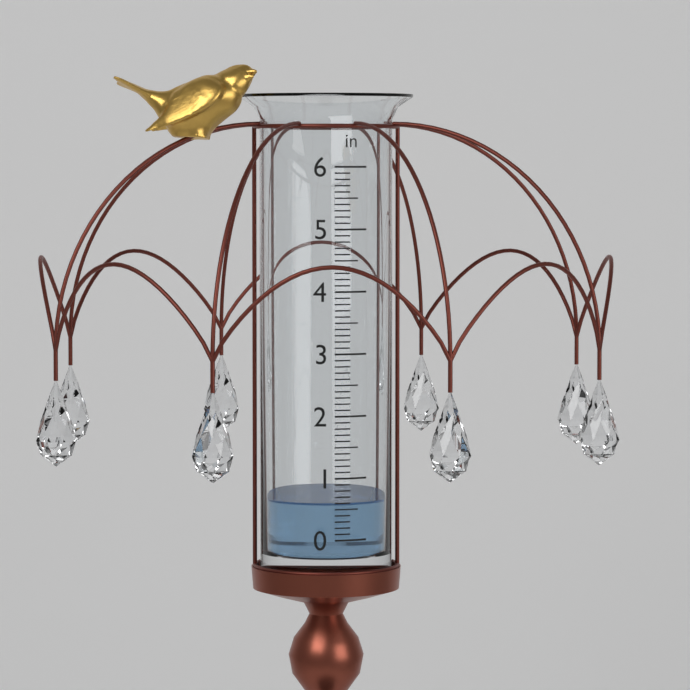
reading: 0.6 in
